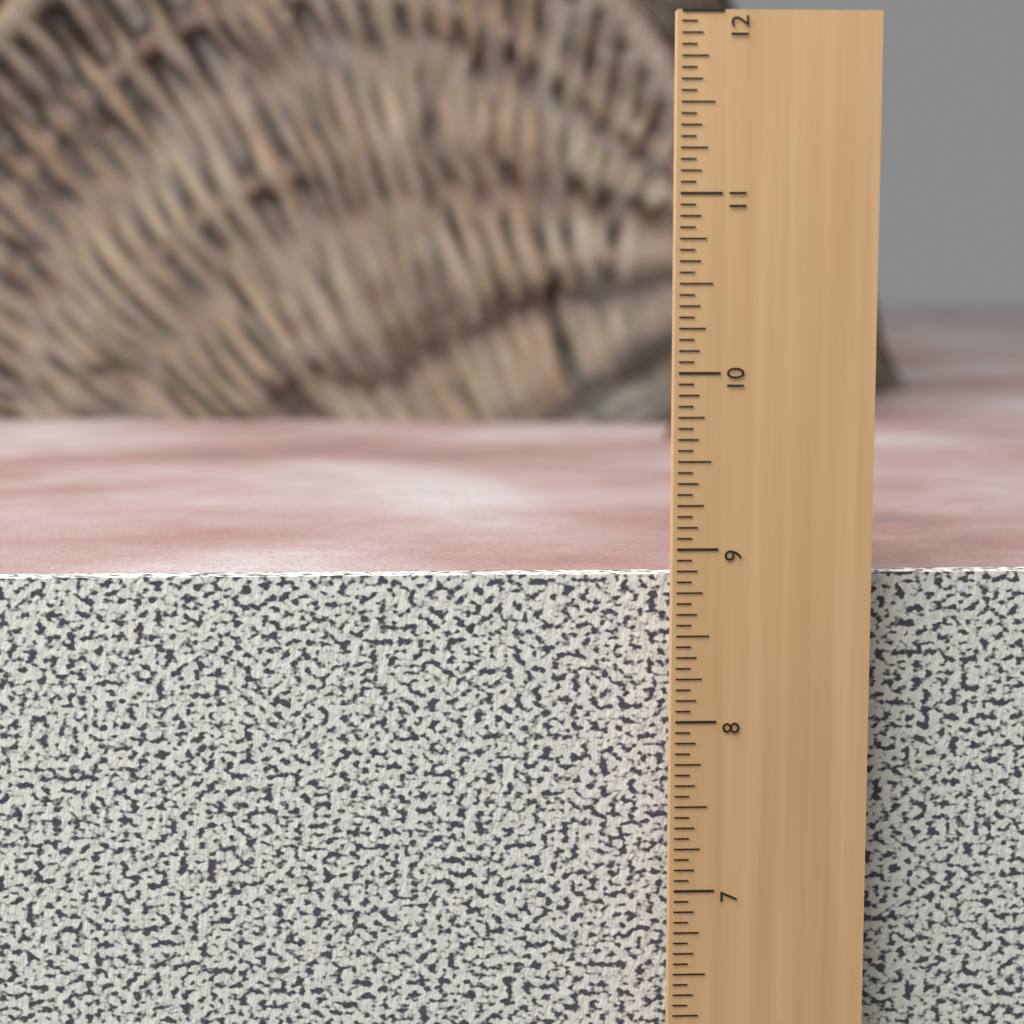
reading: 8.8125 in
